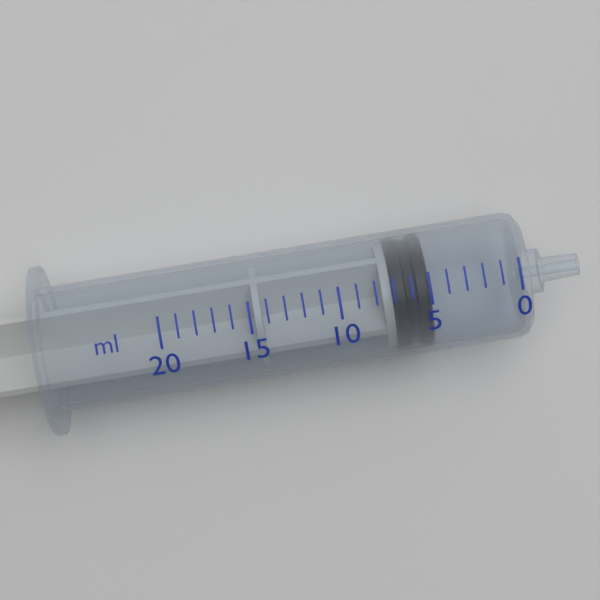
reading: 5 ml
